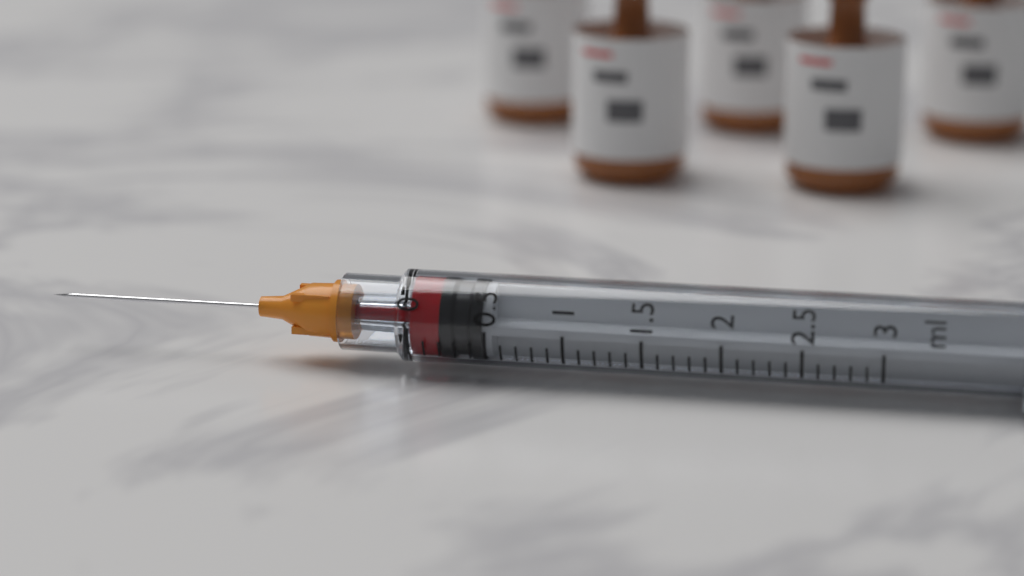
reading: 0.2 ml
